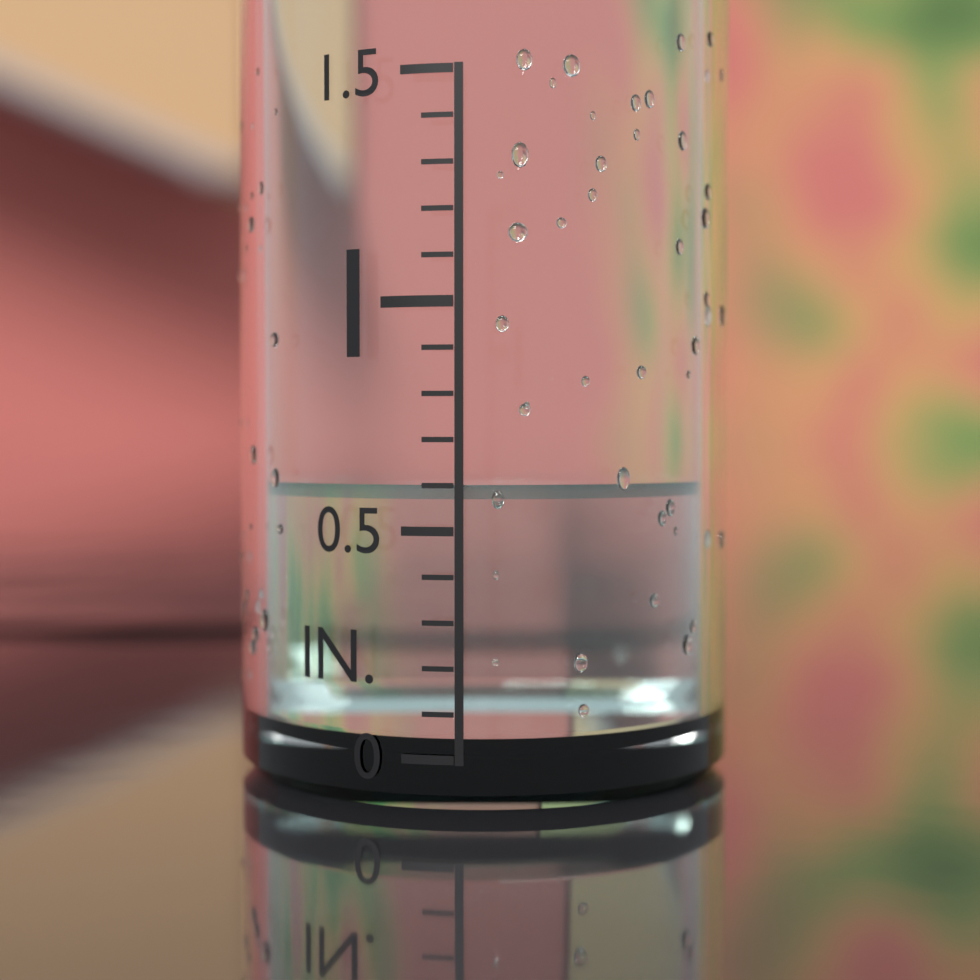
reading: 0.6 in
